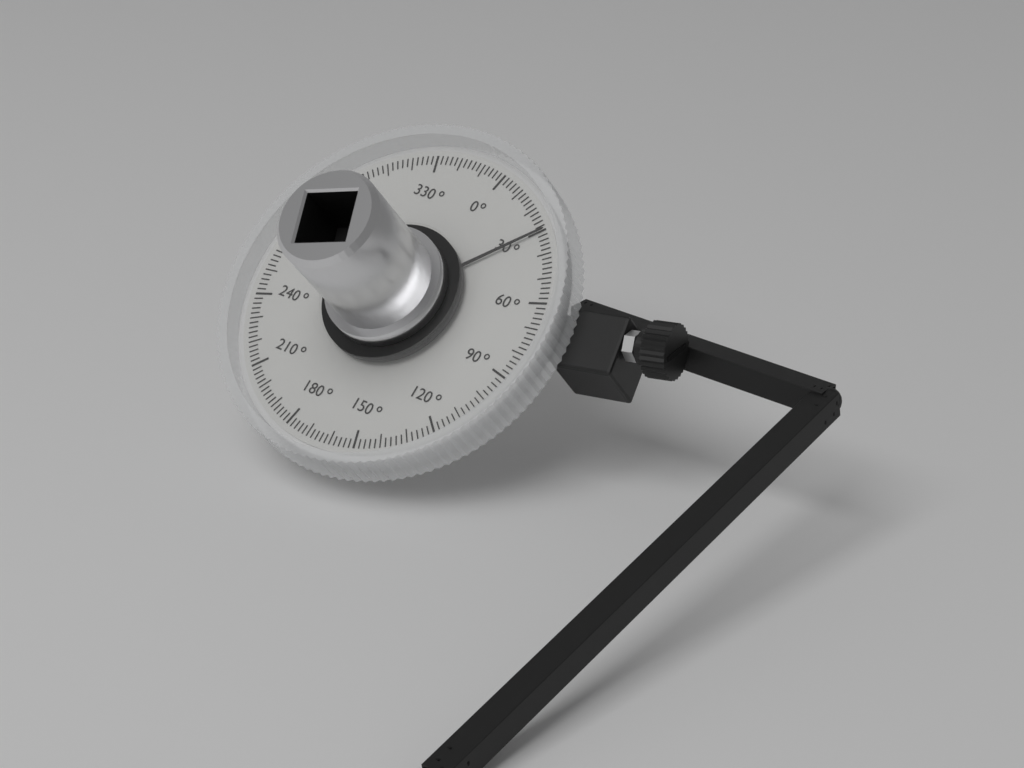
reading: 30 °
